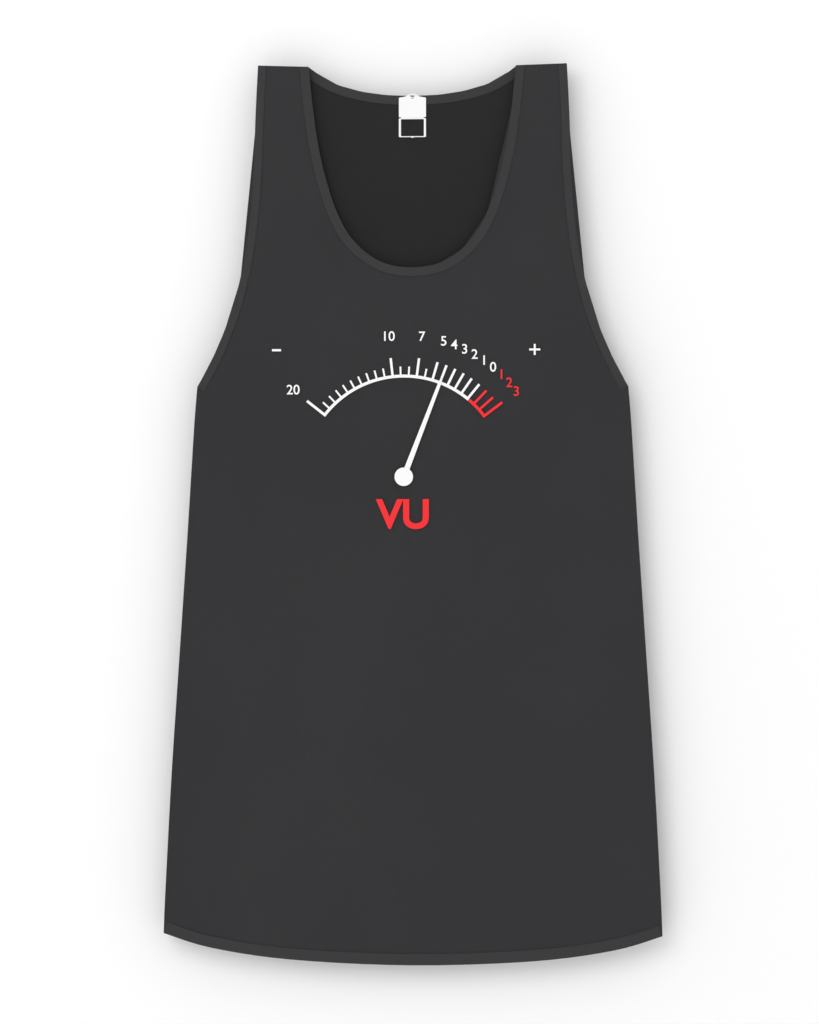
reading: -4 VU
